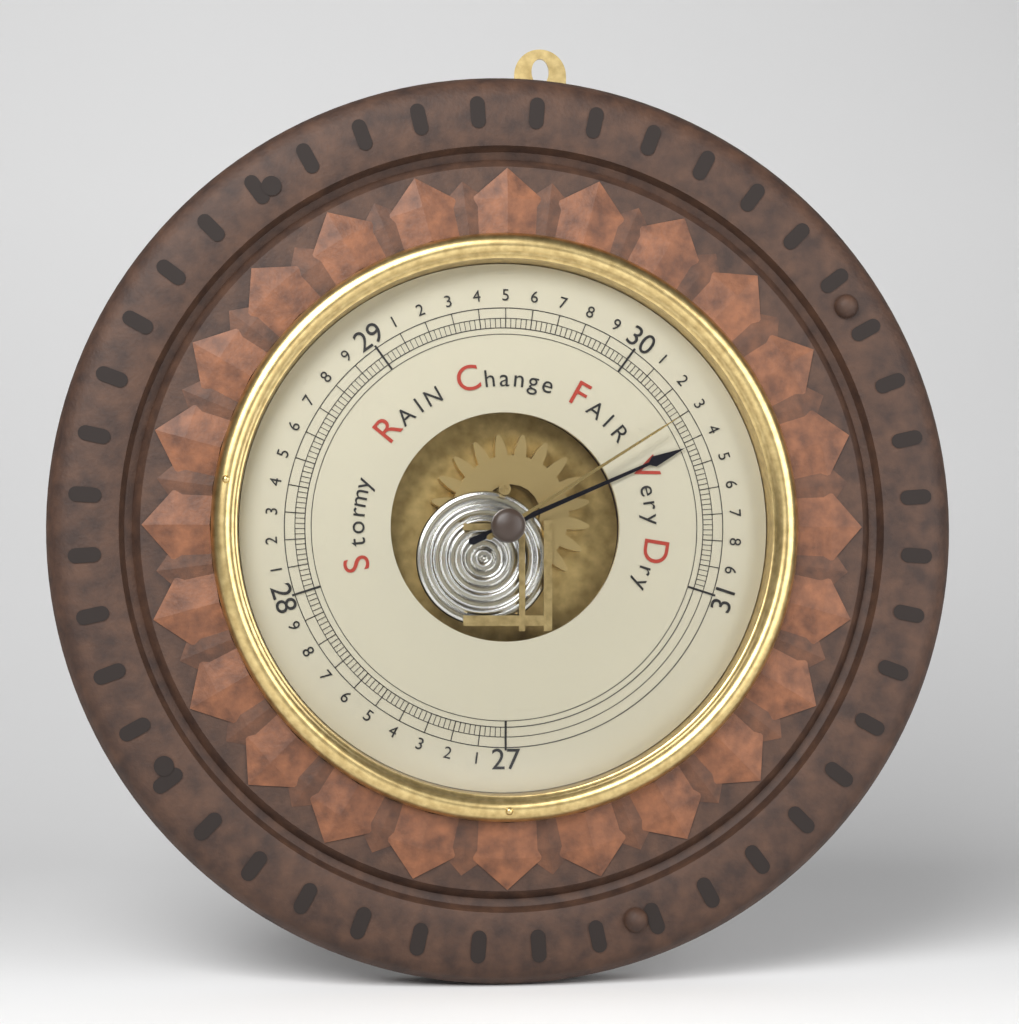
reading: 30.42 inHg
